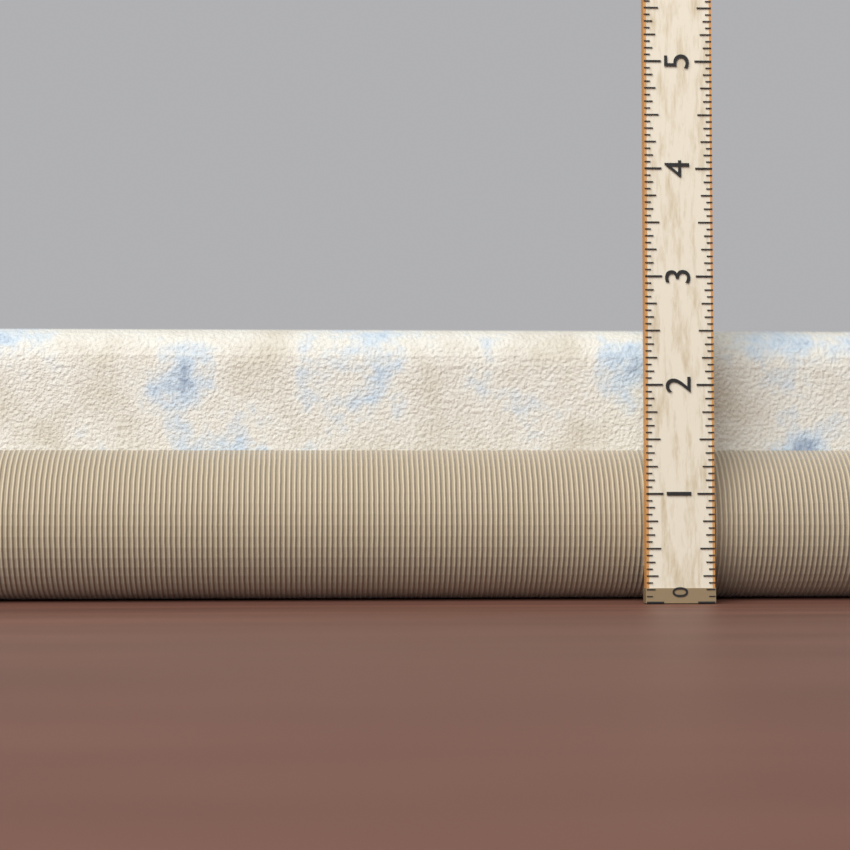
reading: 2.5625 (no unit)
